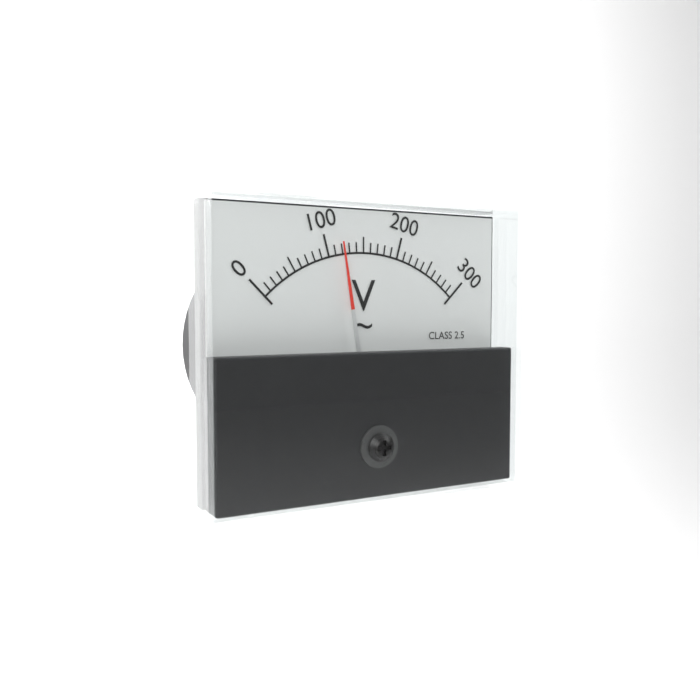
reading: 120 V
